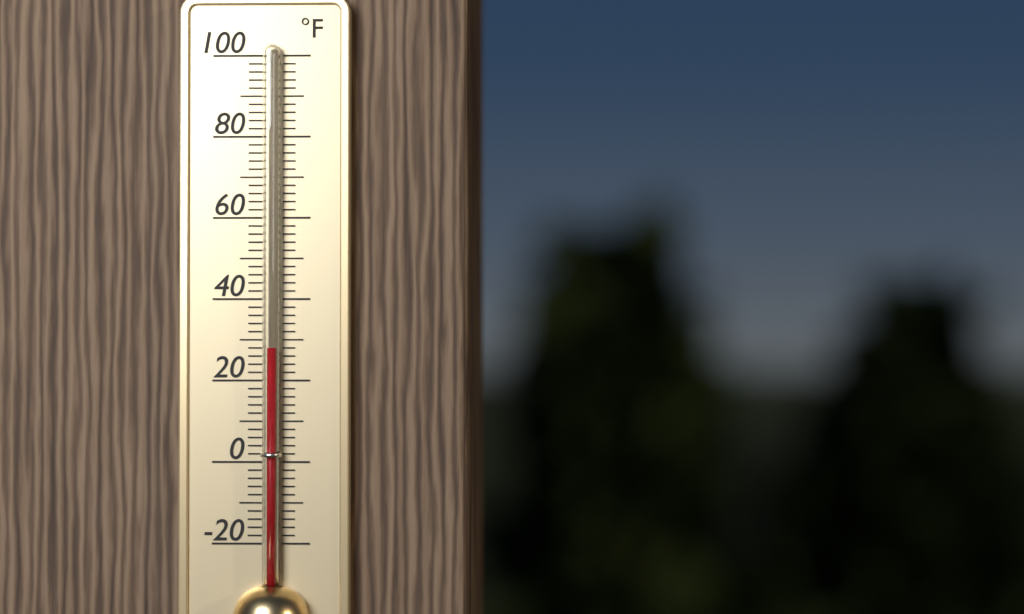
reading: 28 °F
